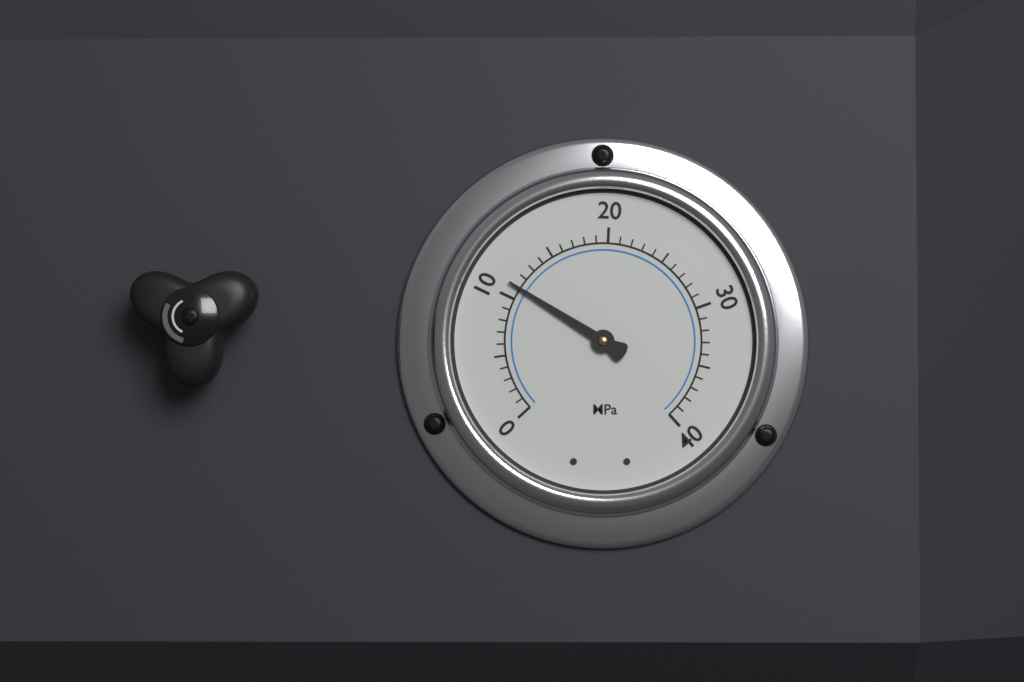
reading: 11 MPa
